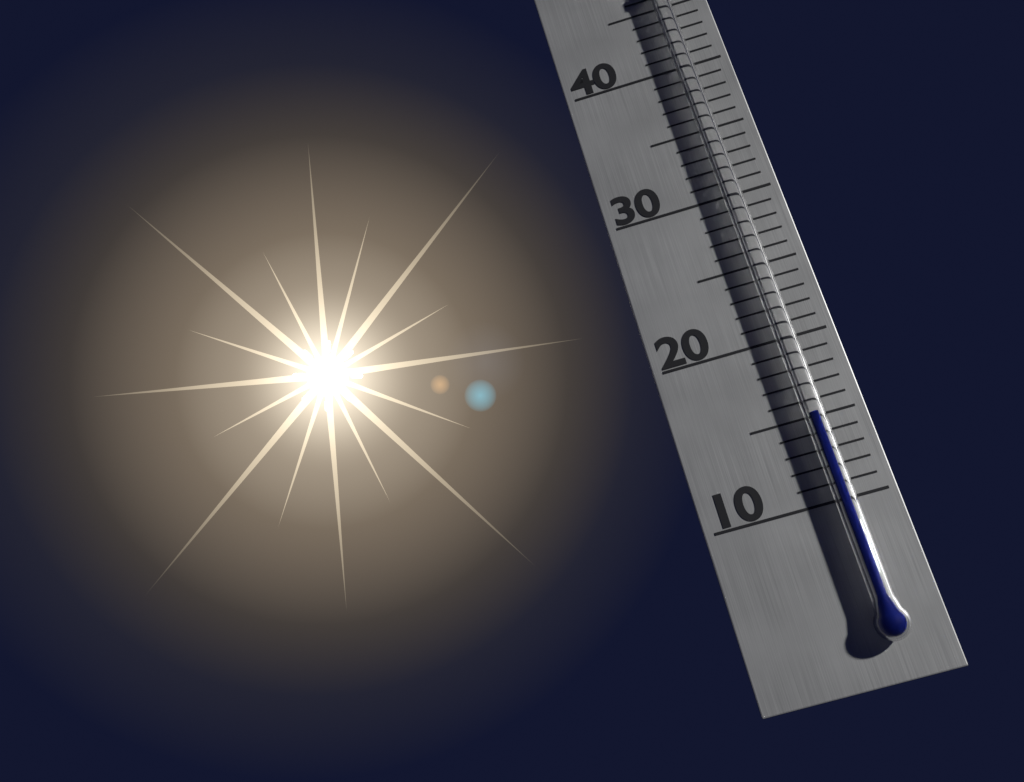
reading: 15 °C
